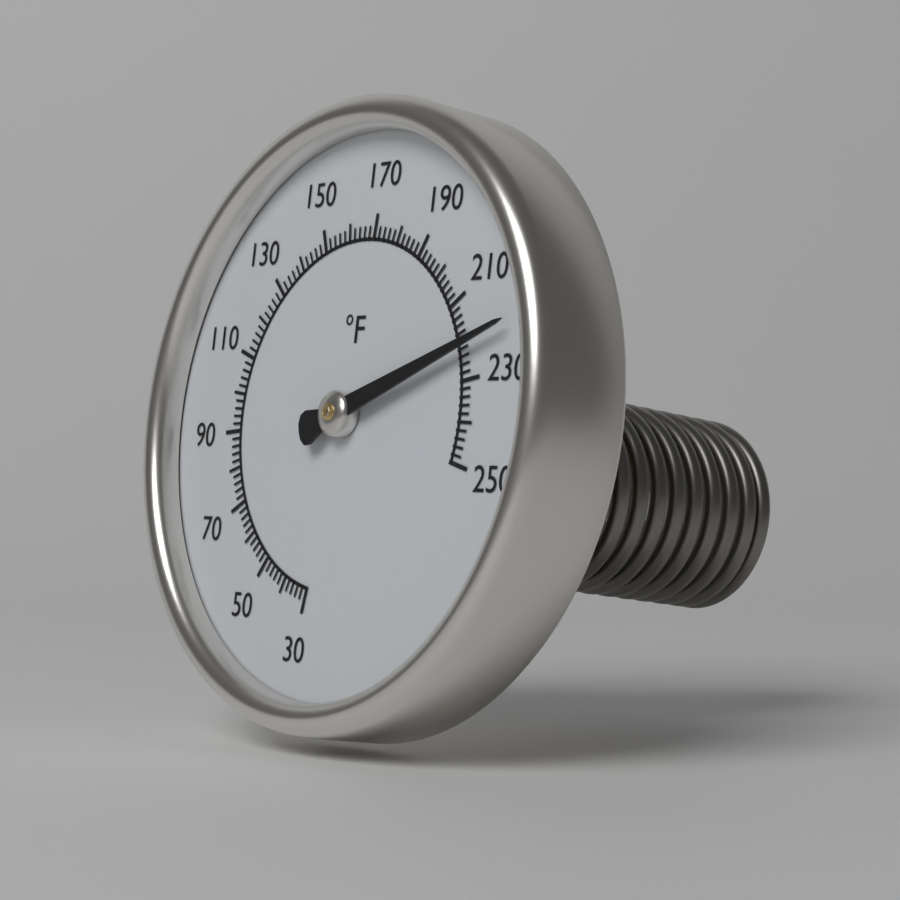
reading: 222 °F
